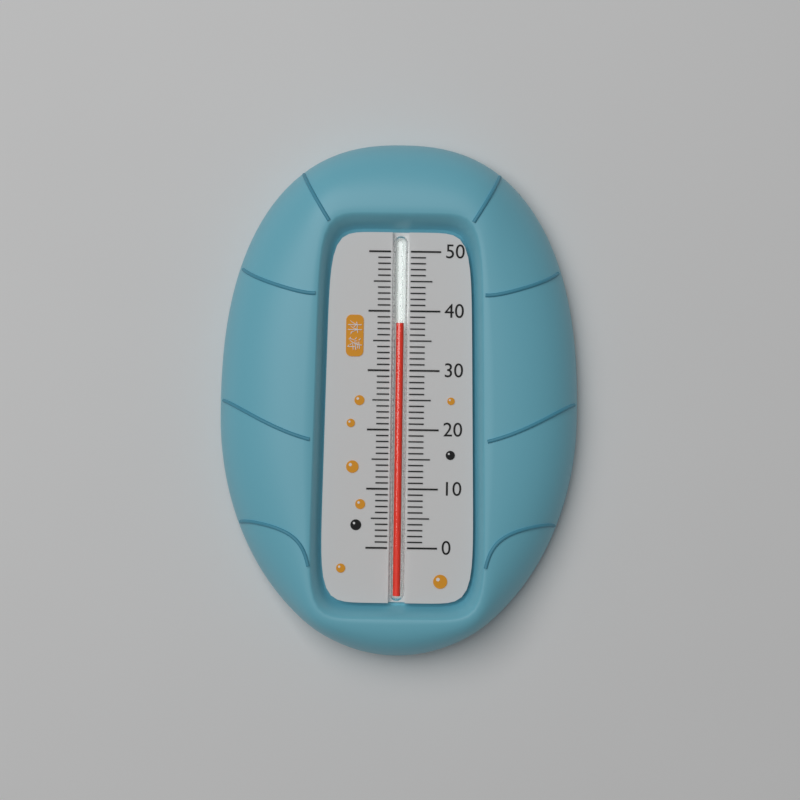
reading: 38 (no unit)
